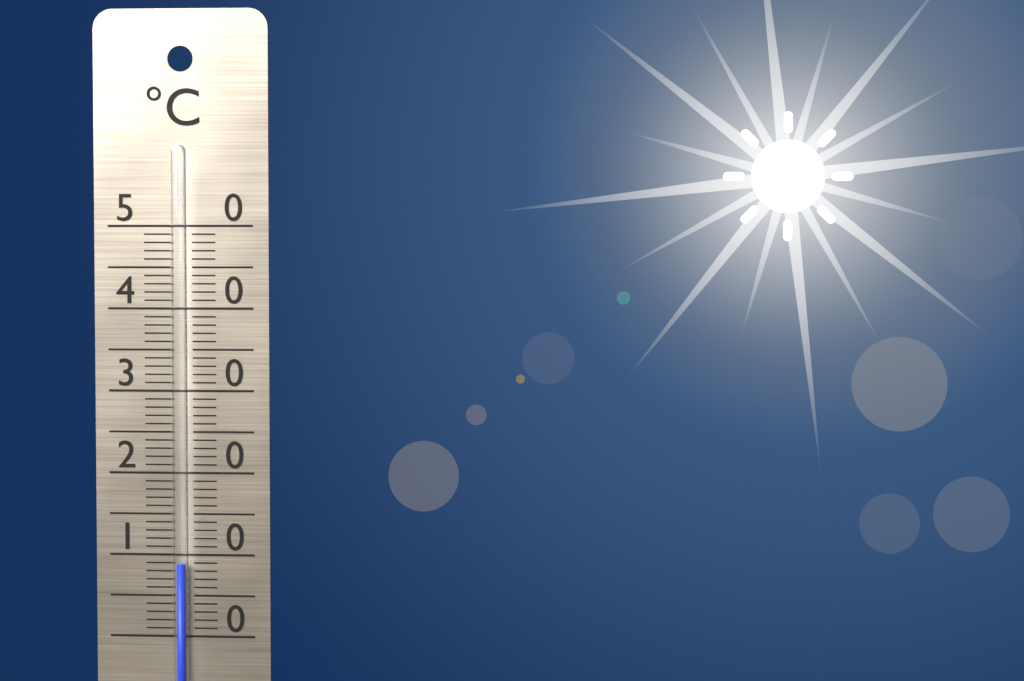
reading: 9 °C
